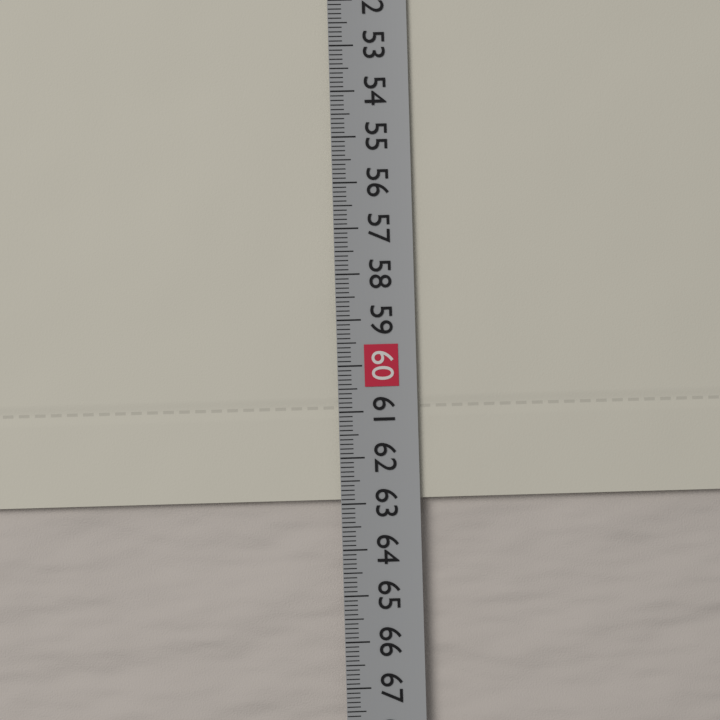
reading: 62.9 cm
